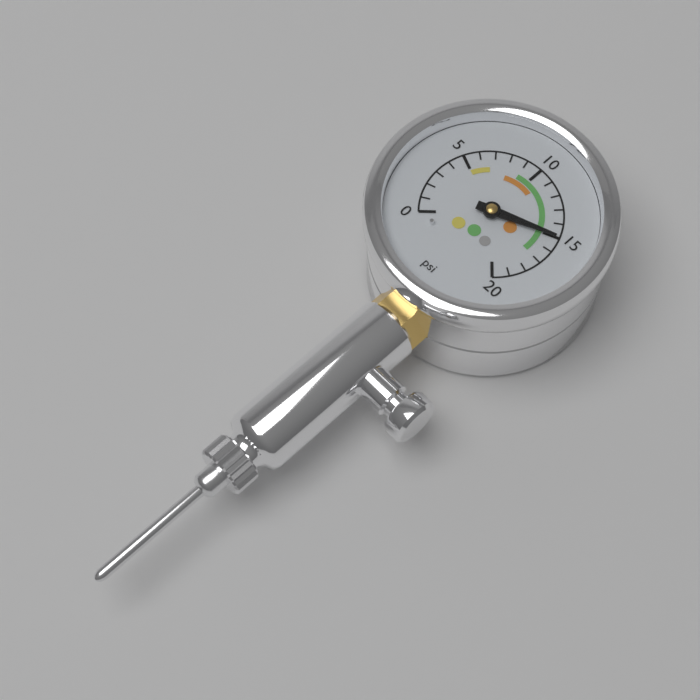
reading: 15 psi
